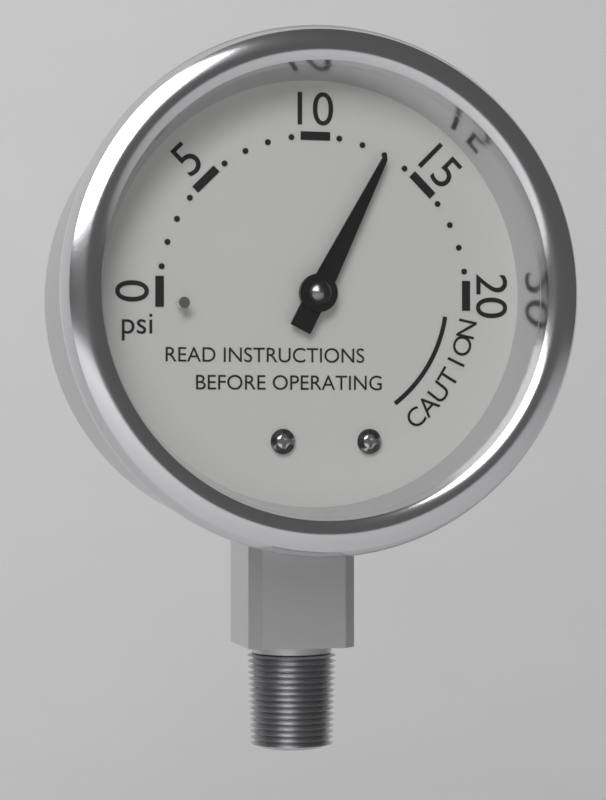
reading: 13 psi
